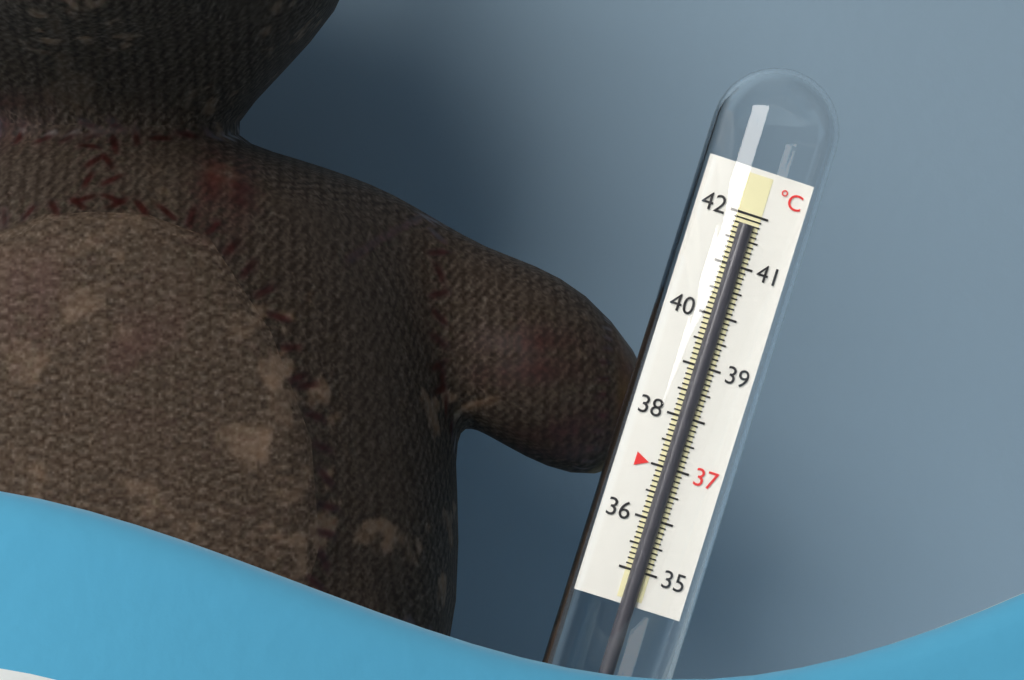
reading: 41.8 °C
